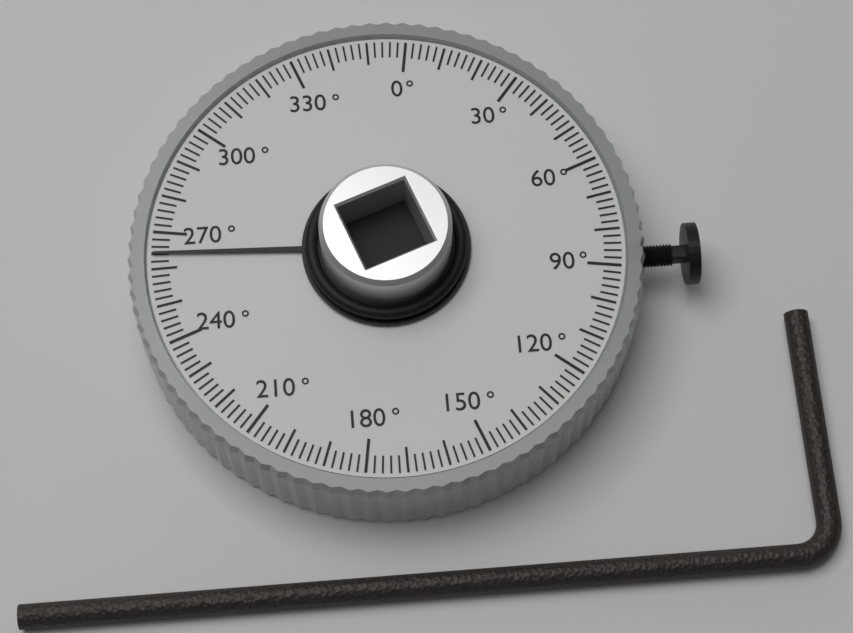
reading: 264 °
